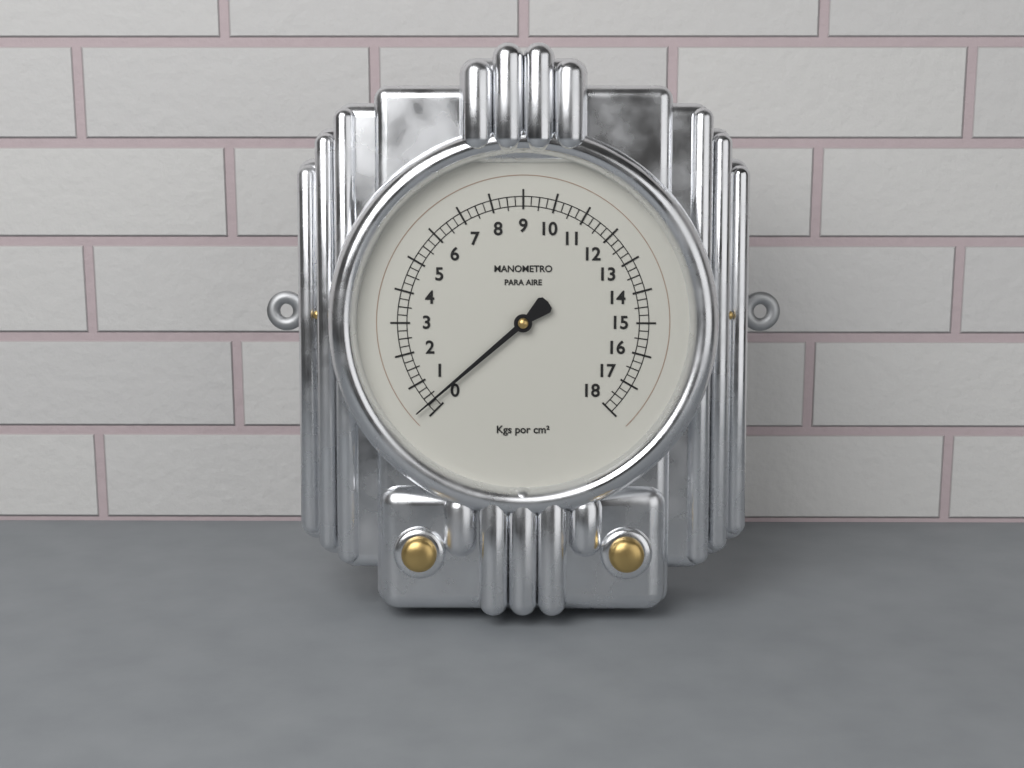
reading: 0.30 kg/cm²
